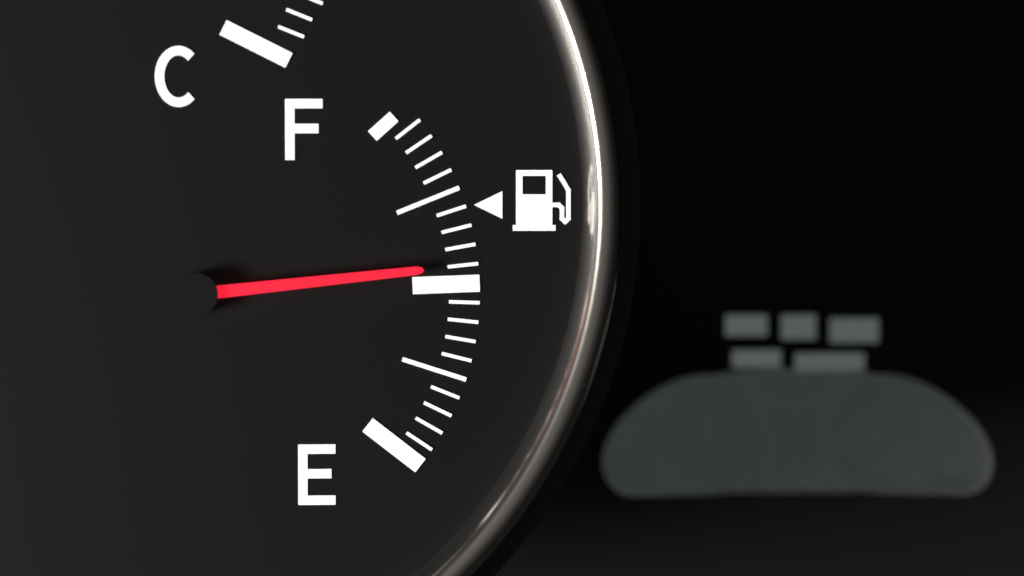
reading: 0.55 (no unit)
